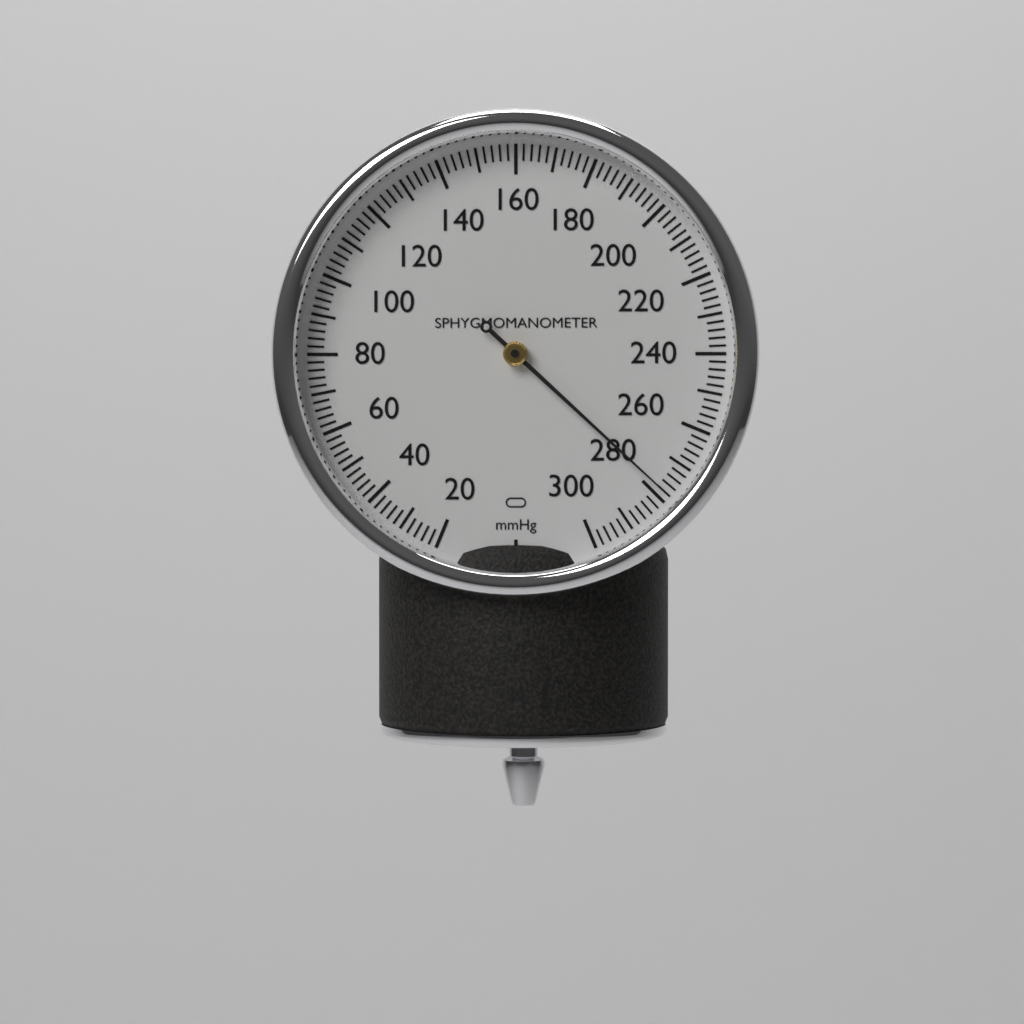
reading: 278 mmHg
